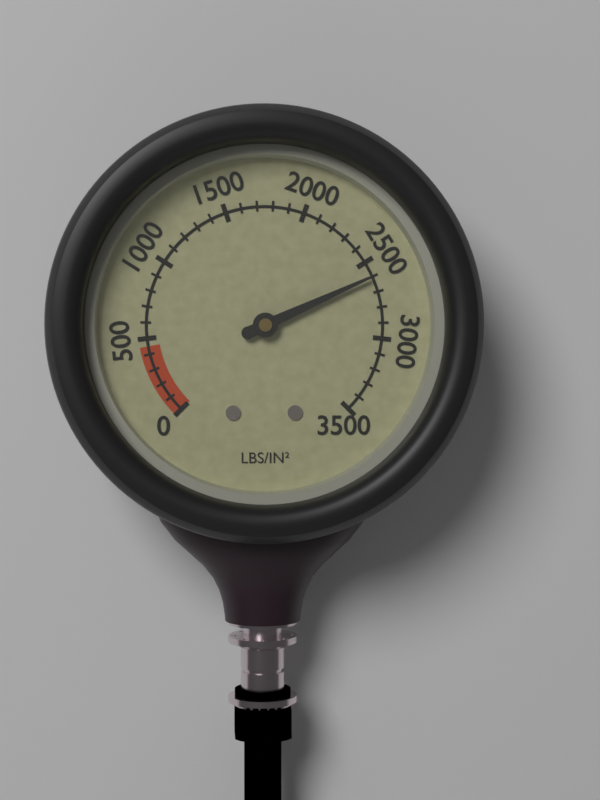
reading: 2600 psi
